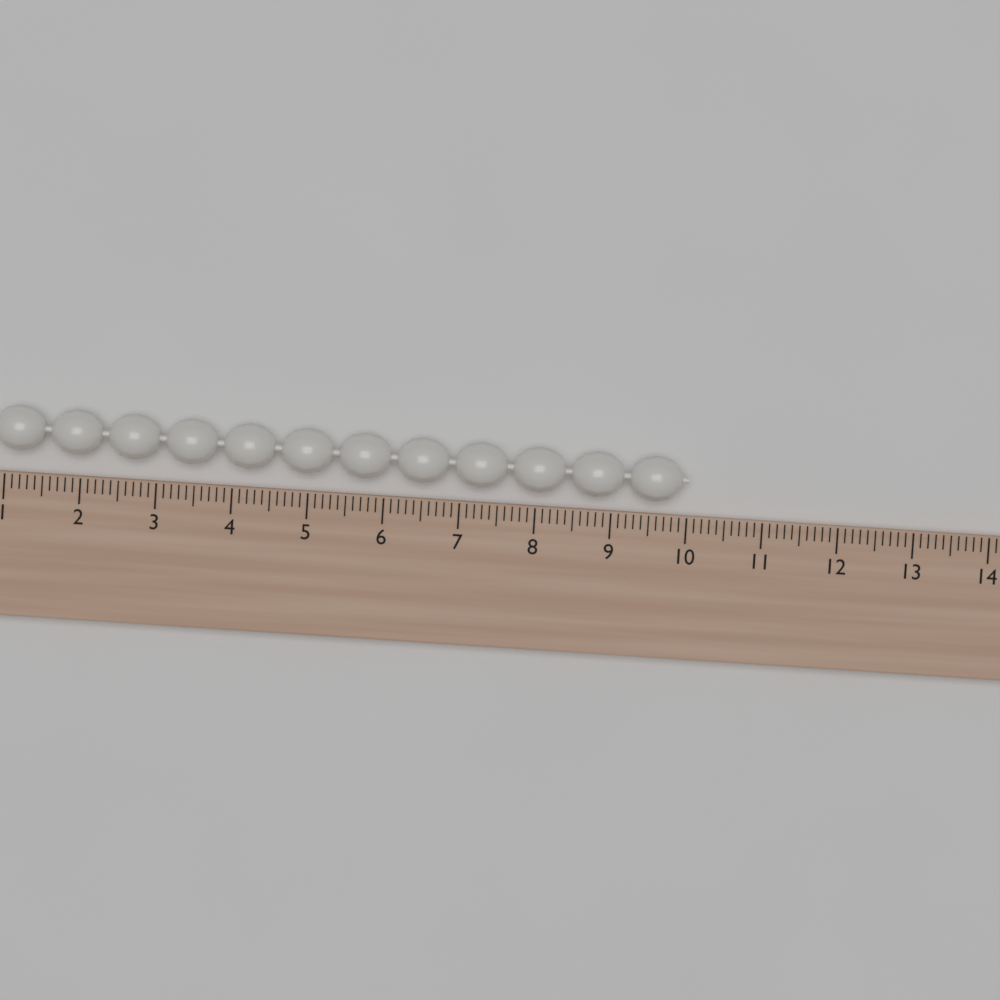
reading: 10.0 (no unit)
